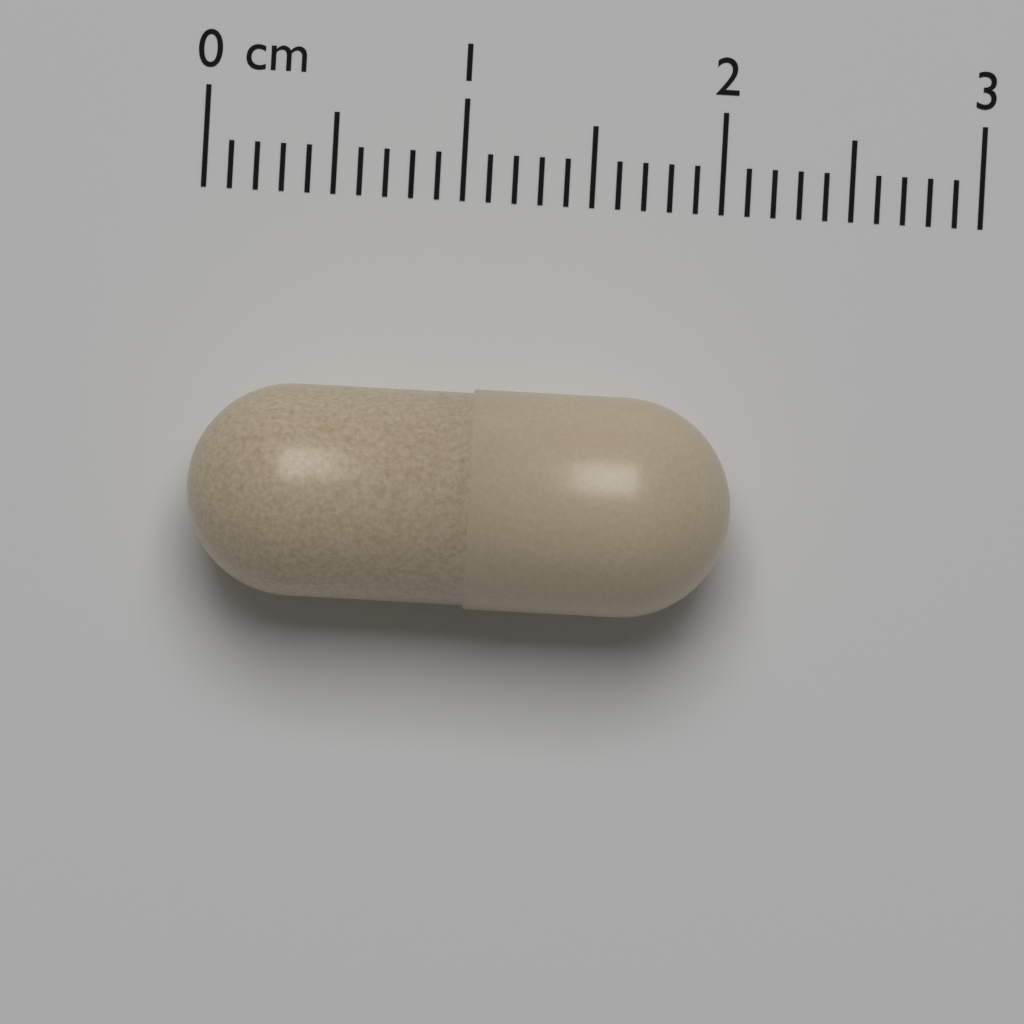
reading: 2.1 cm
